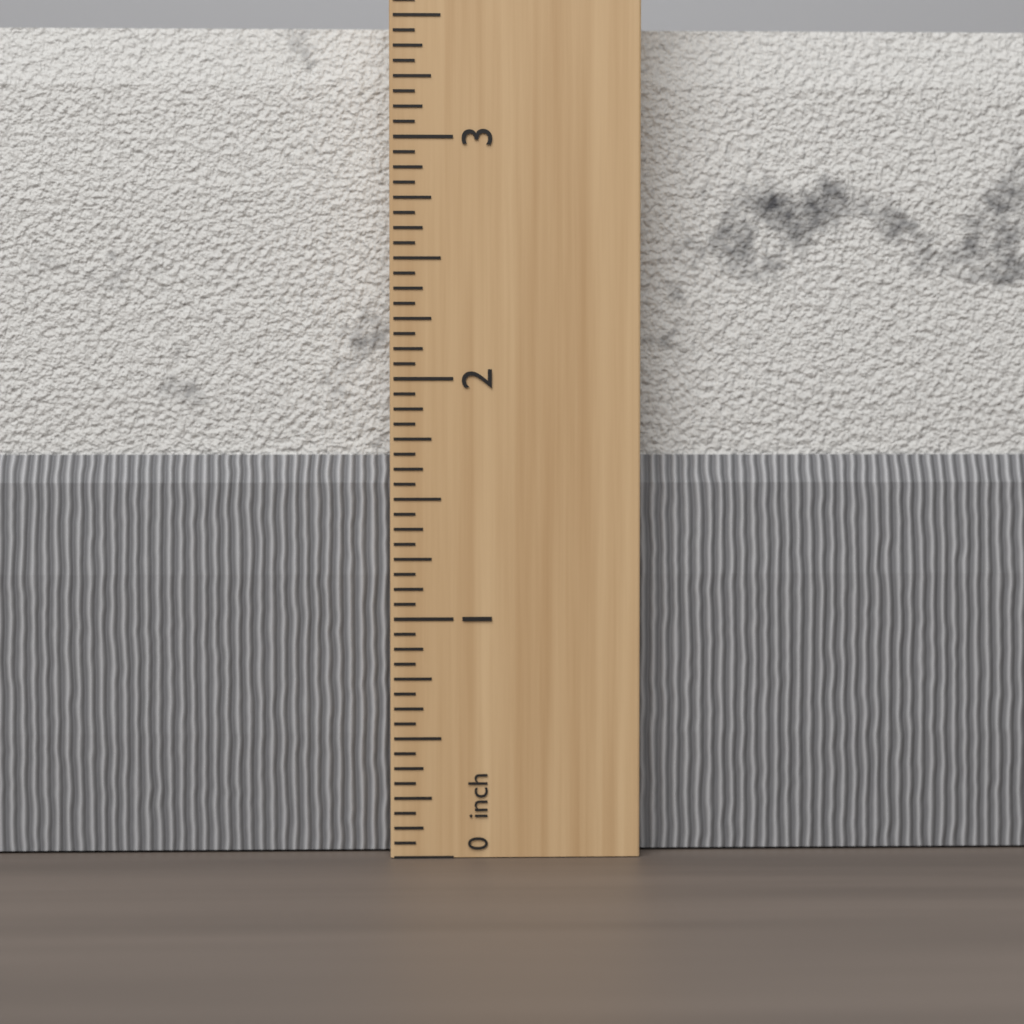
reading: 3.5000 inch
